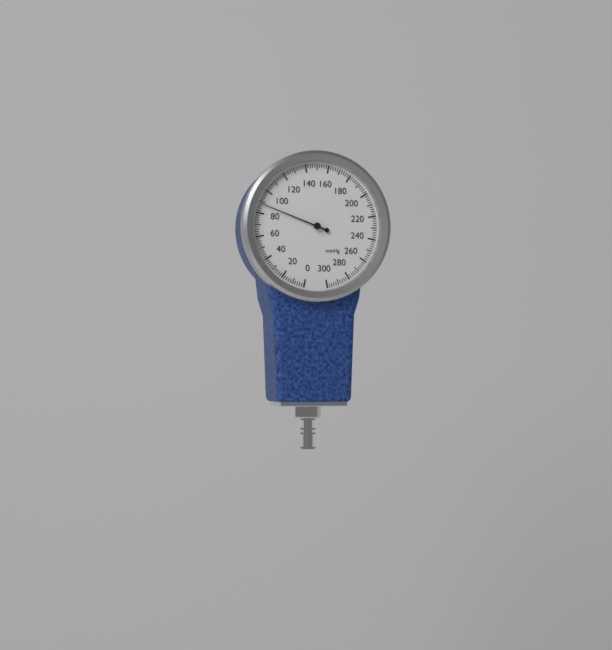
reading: 88 mmHg
